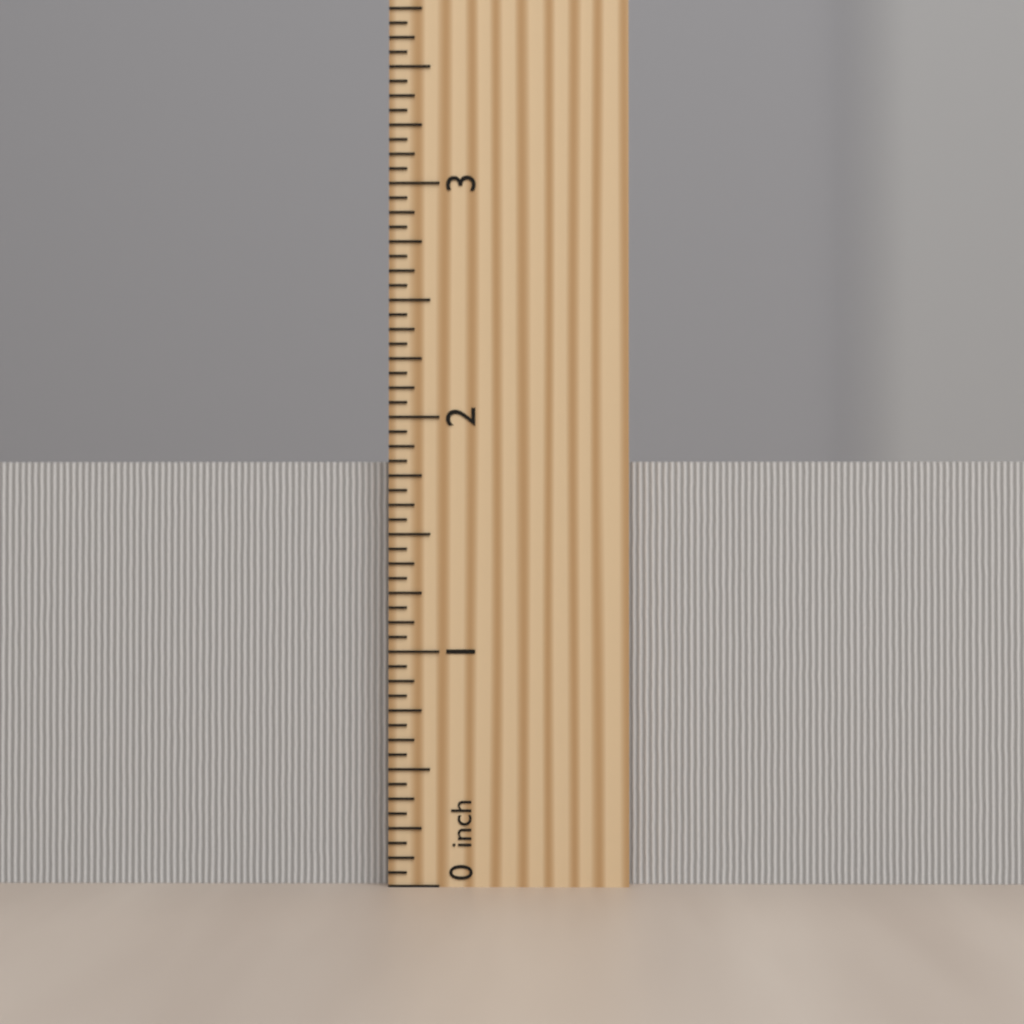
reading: 1.8125 inch
